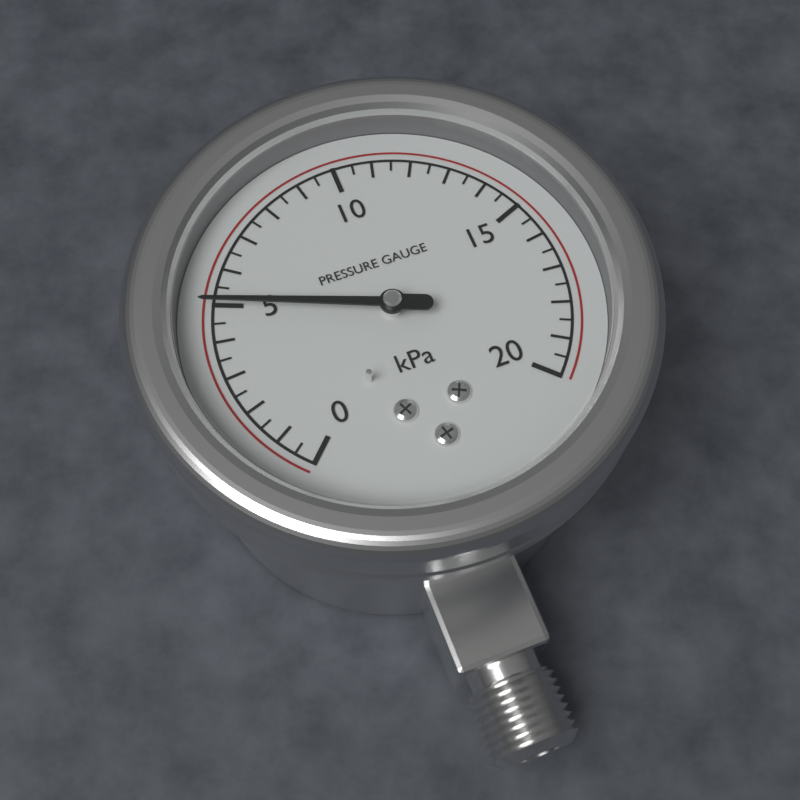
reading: 5.0 kPa
